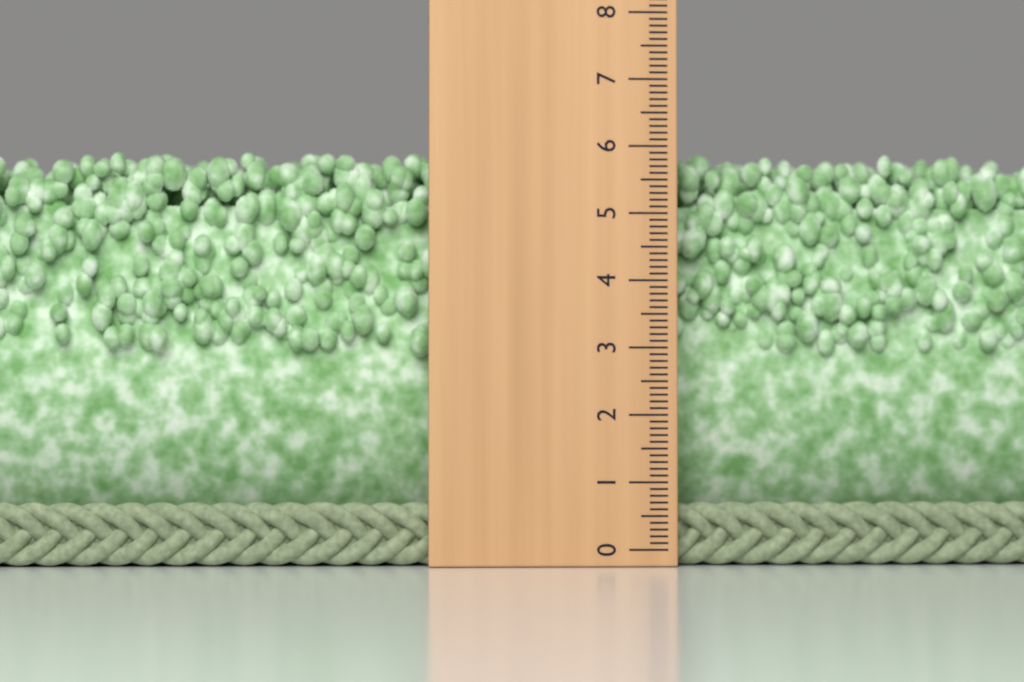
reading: 6.0 (no unit)
